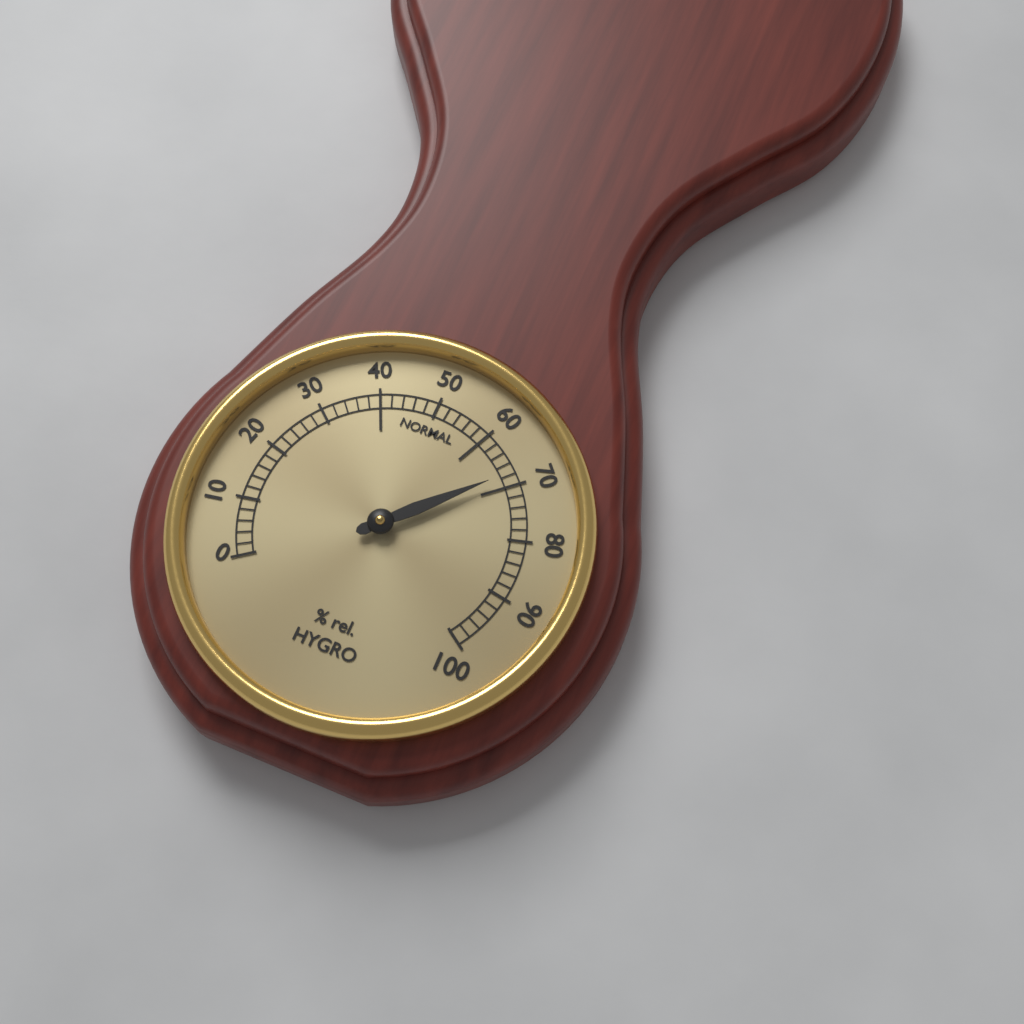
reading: 68 % rel.
